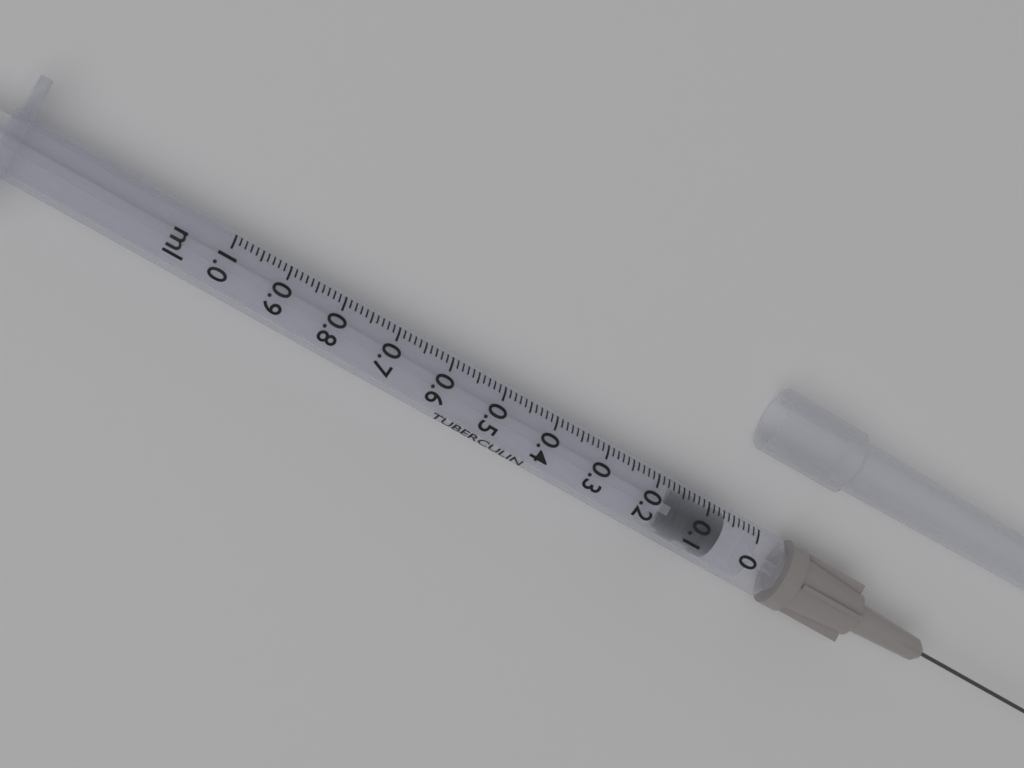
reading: 0.06 ml
